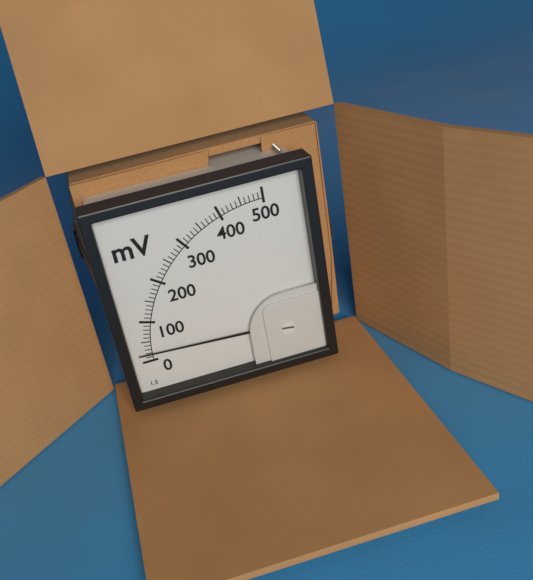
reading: 20 mV
